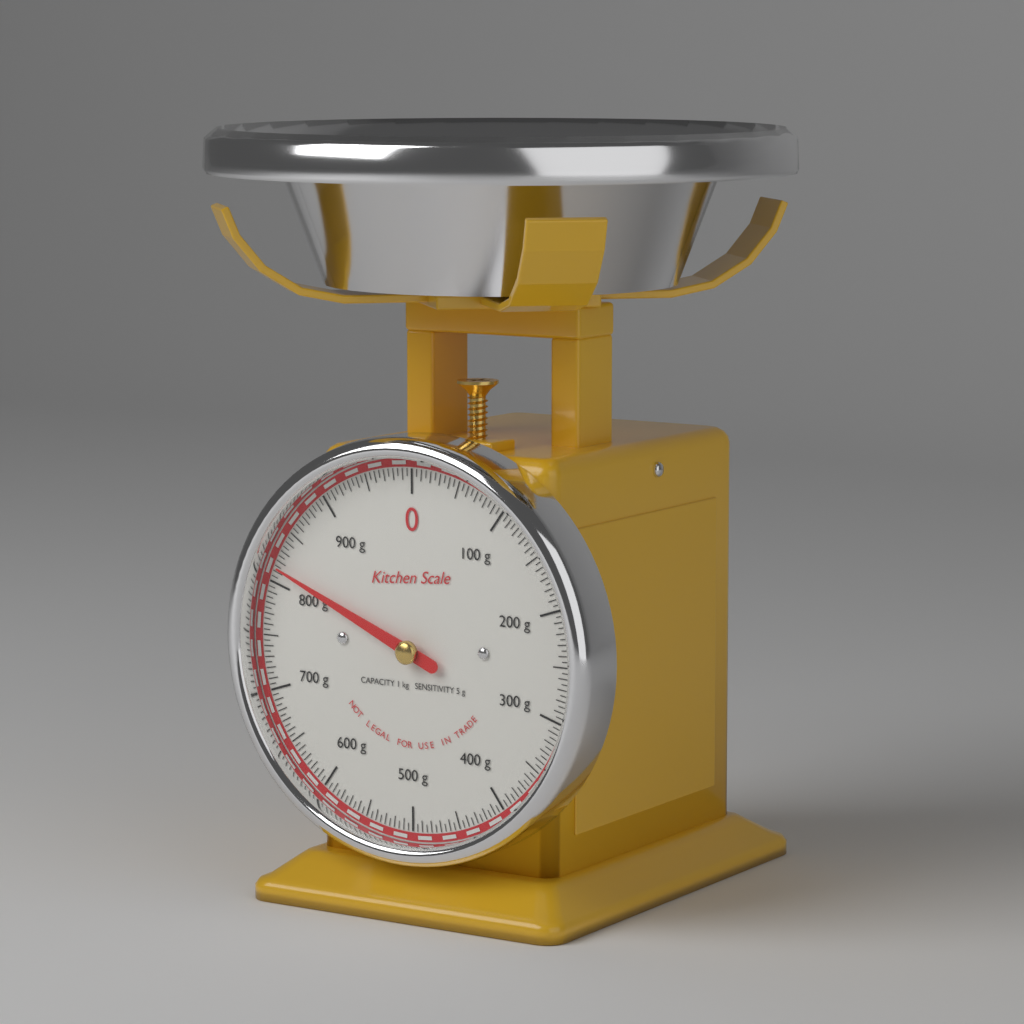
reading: 815 g
